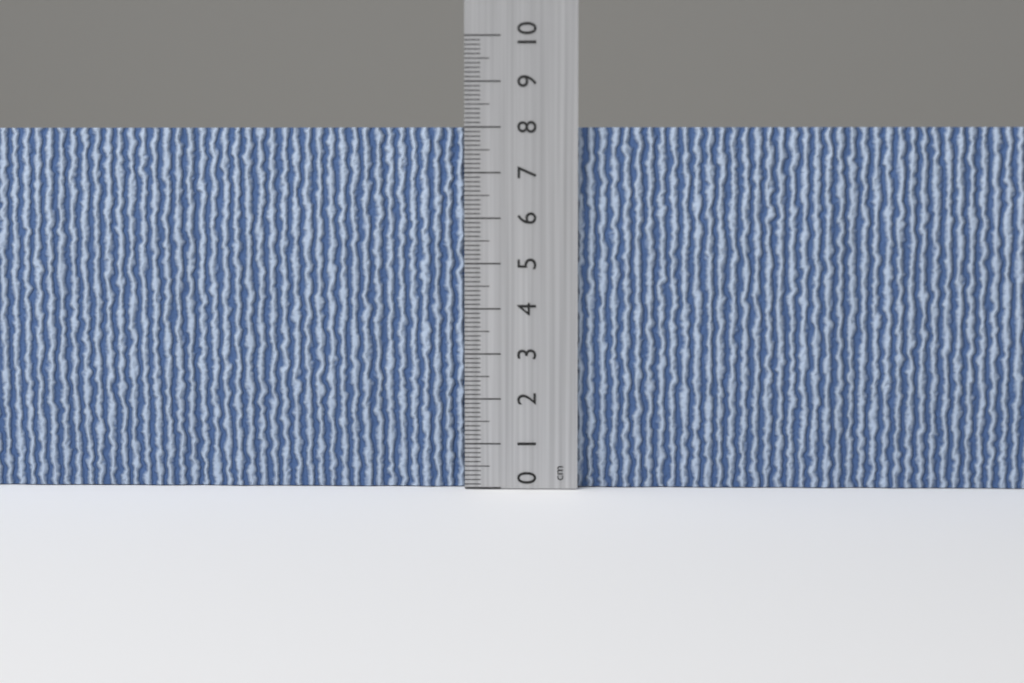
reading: 8.0 cm
